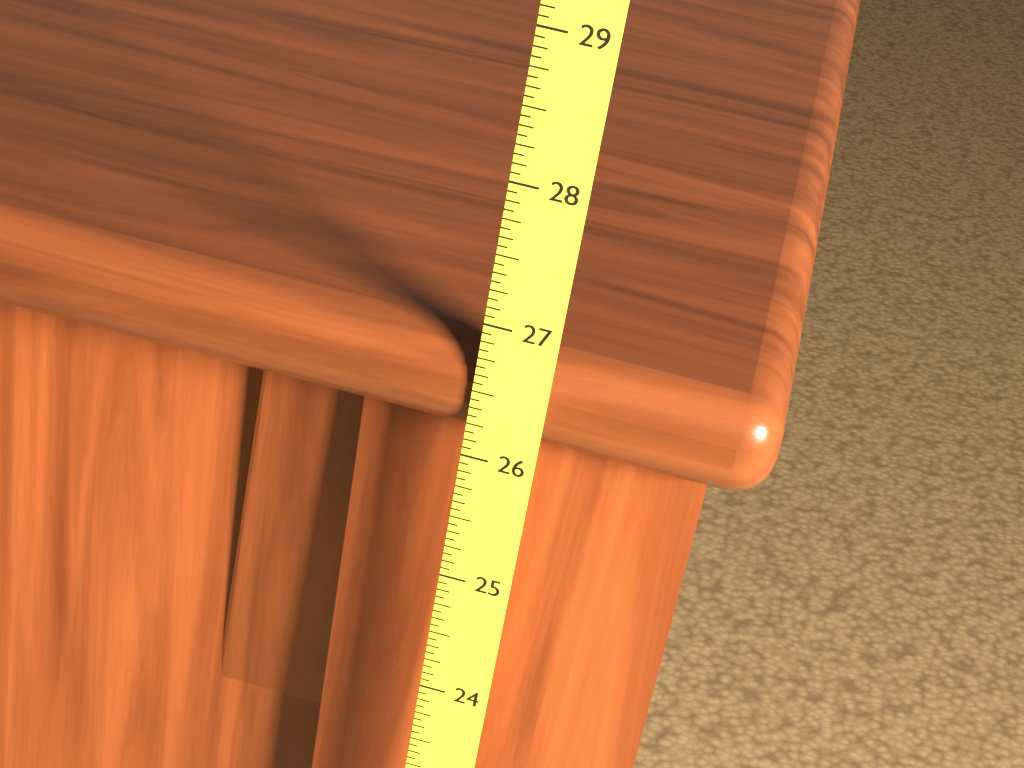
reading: 26.8125 (no unit)
